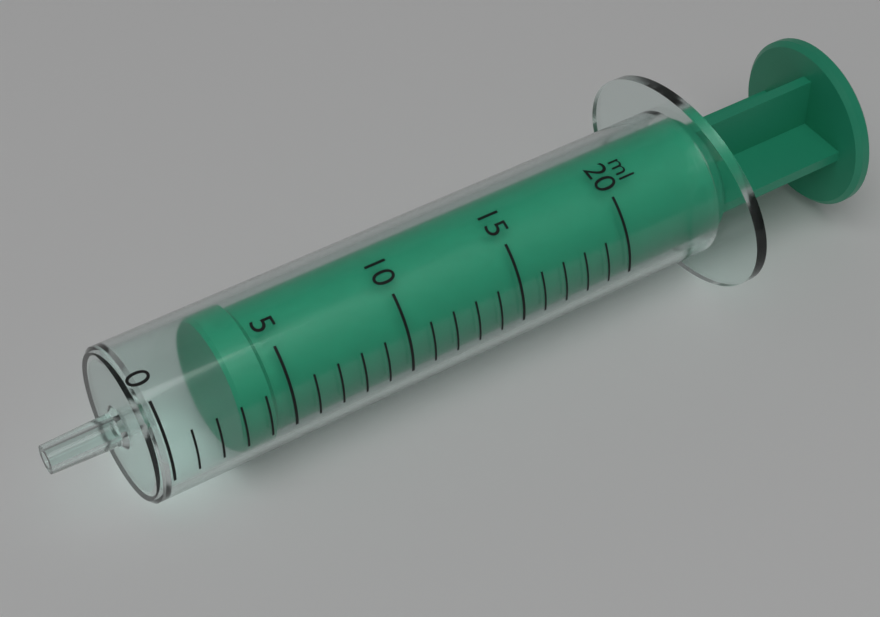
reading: 3 ml
